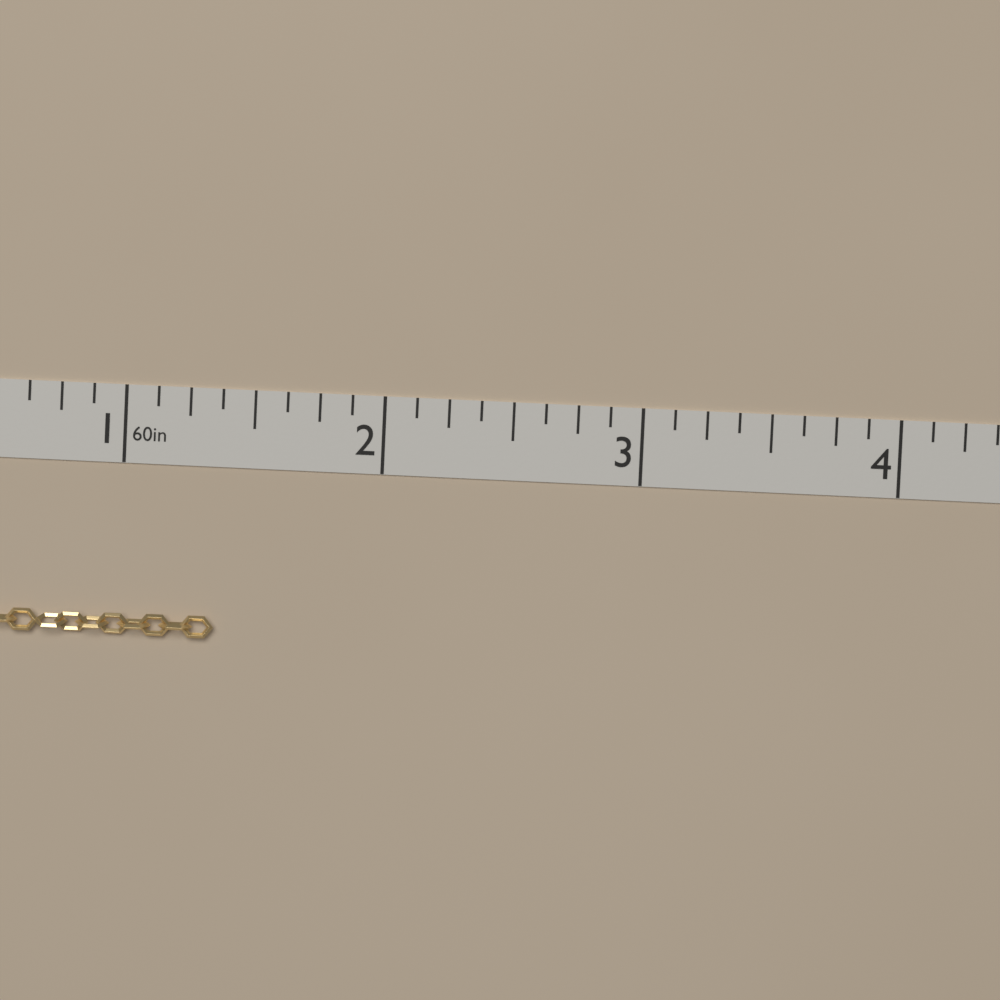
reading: 1.375 in
